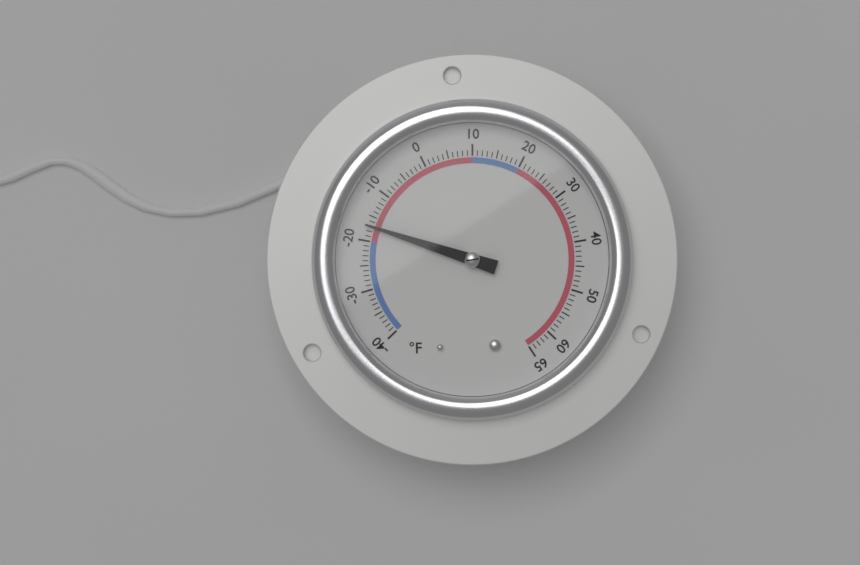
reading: -17 °F
